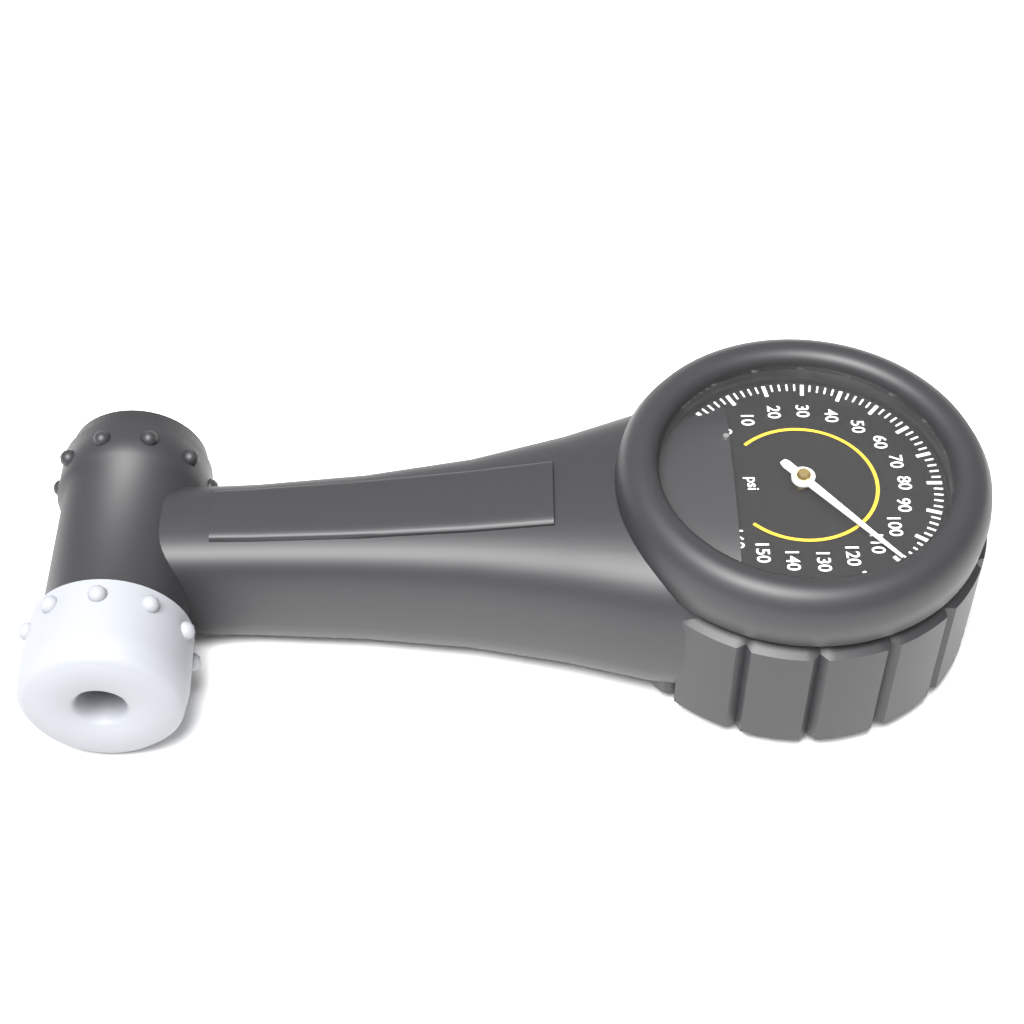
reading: 110 psi
